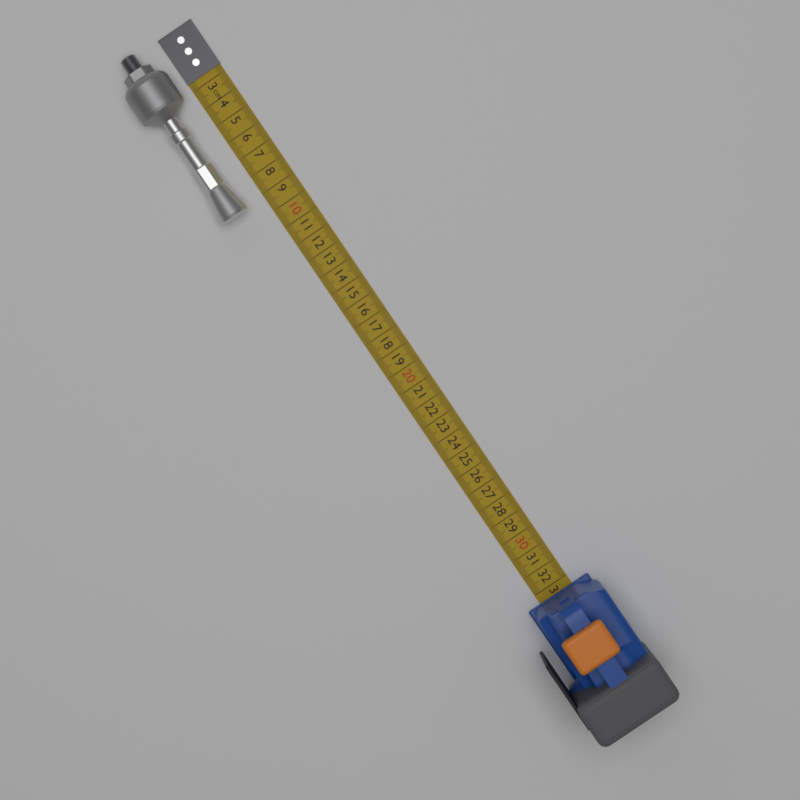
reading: 9.3 cm
